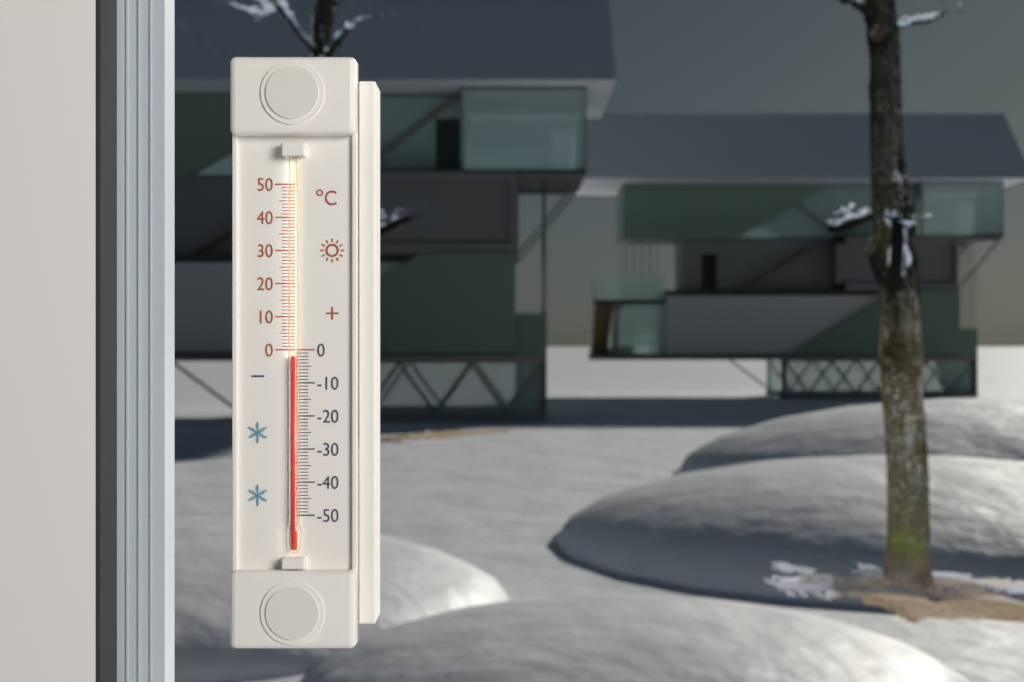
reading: -2 °C
